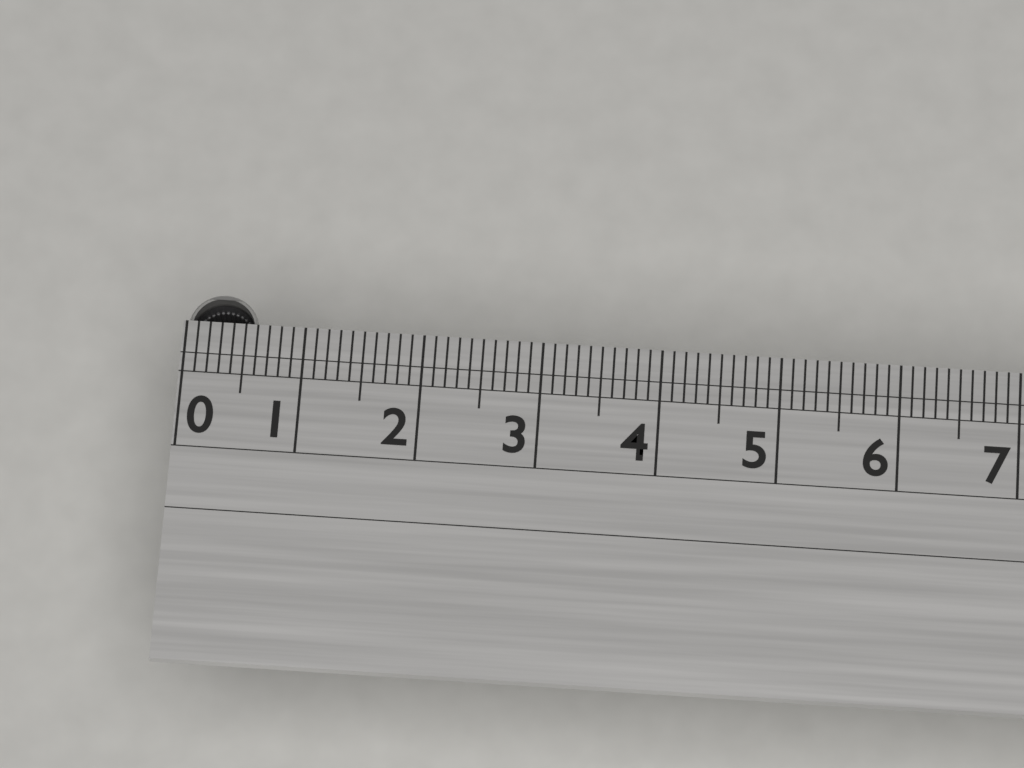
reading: 0.6 (no unit)
